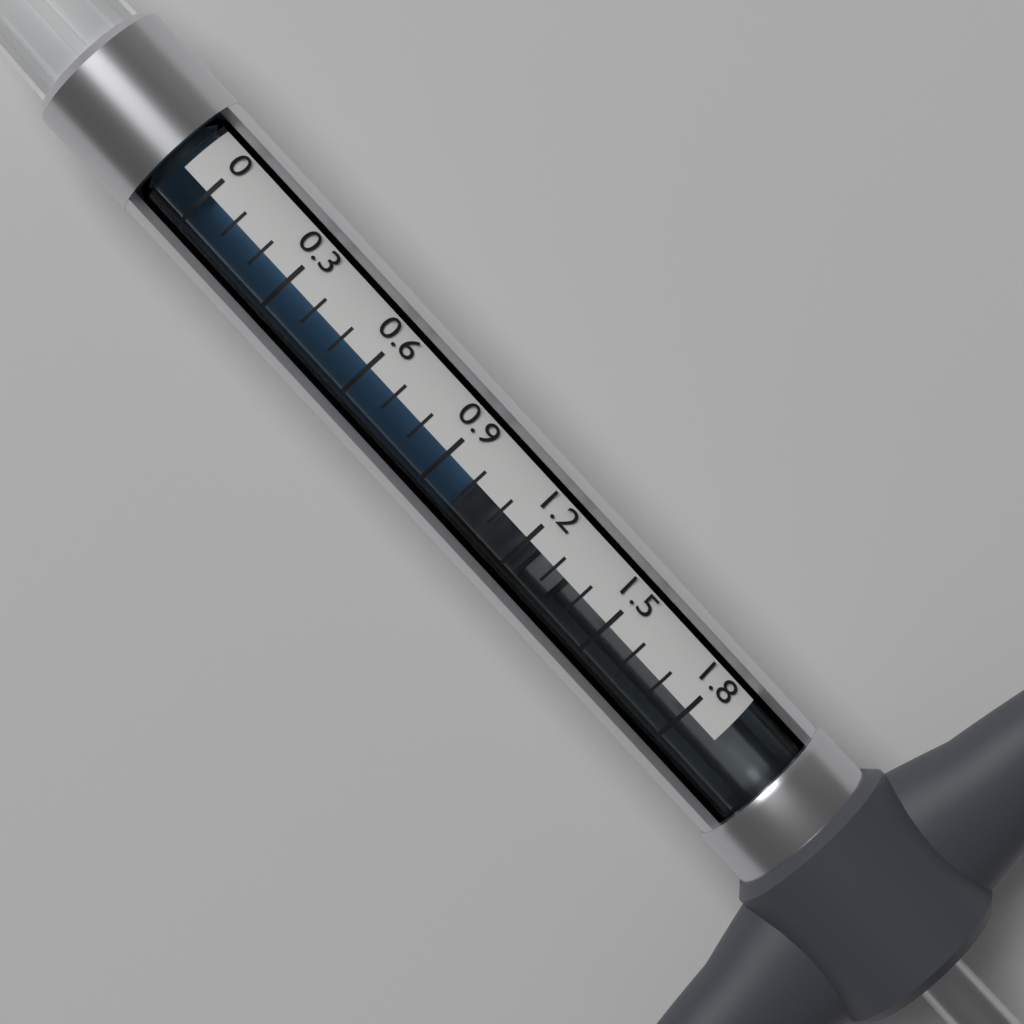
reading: 1.0 (no unit)
